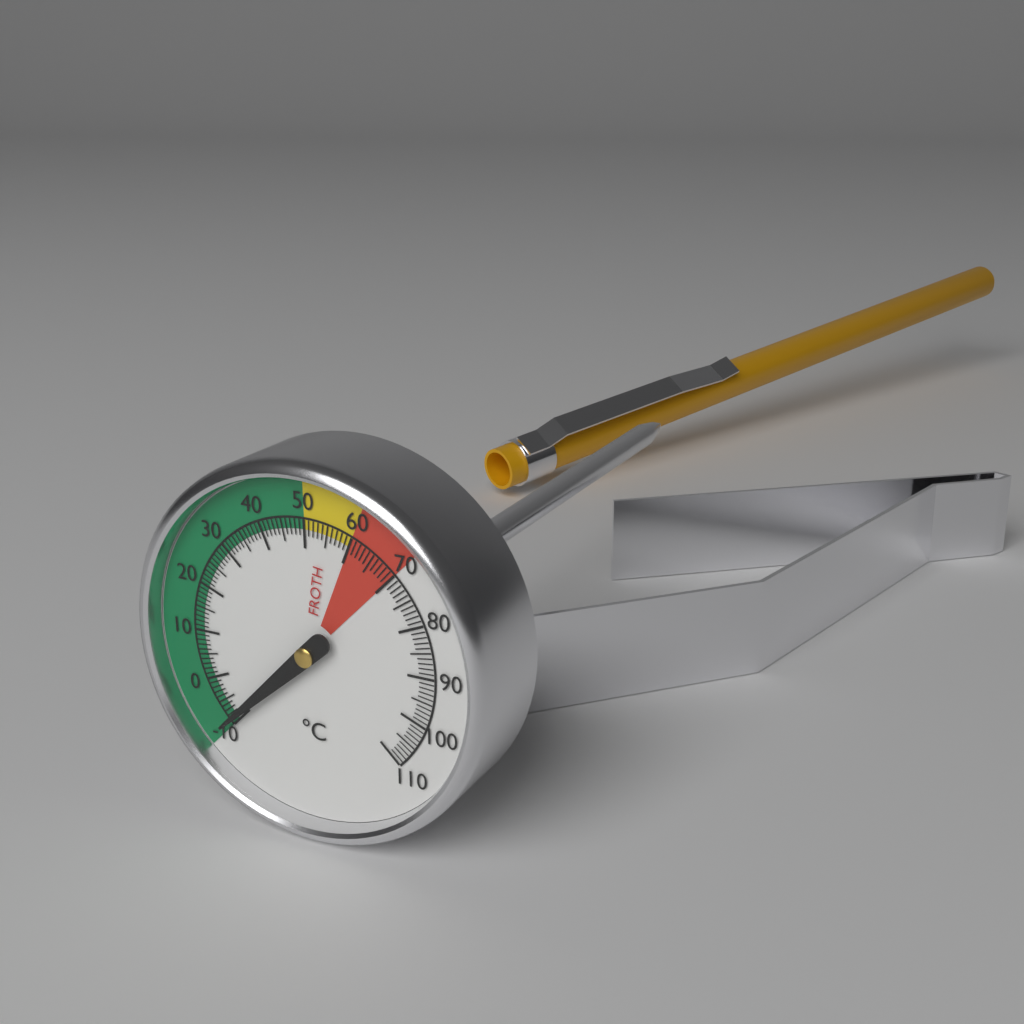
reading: -9 °C
